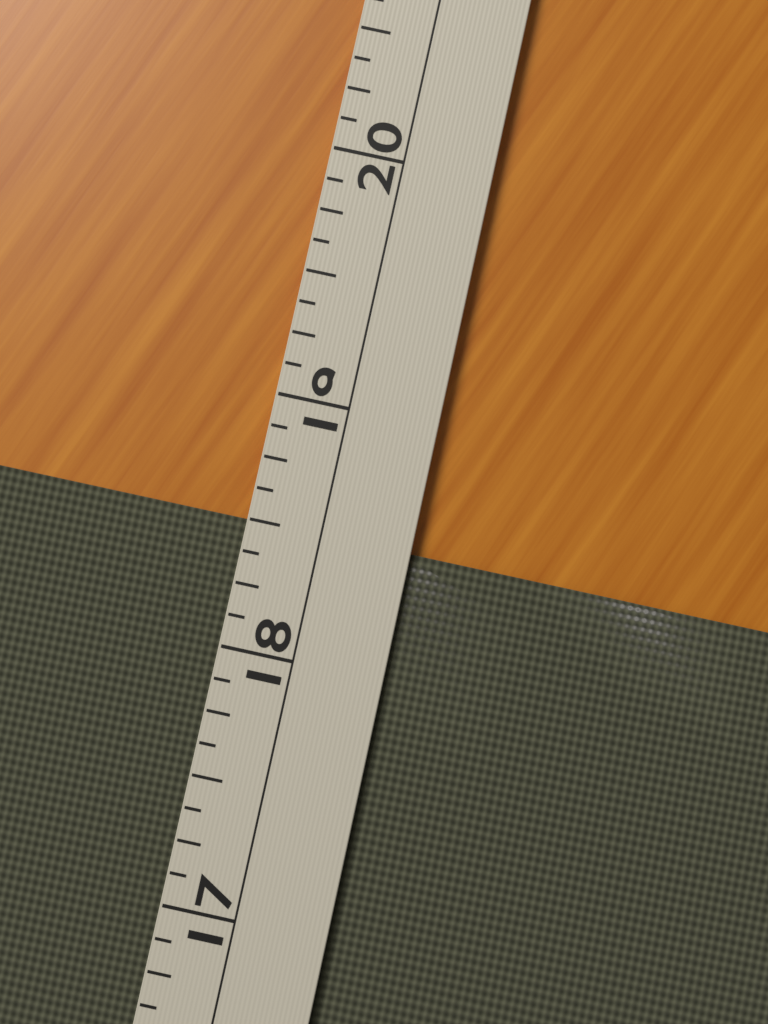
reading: 18.500 (no unit)
